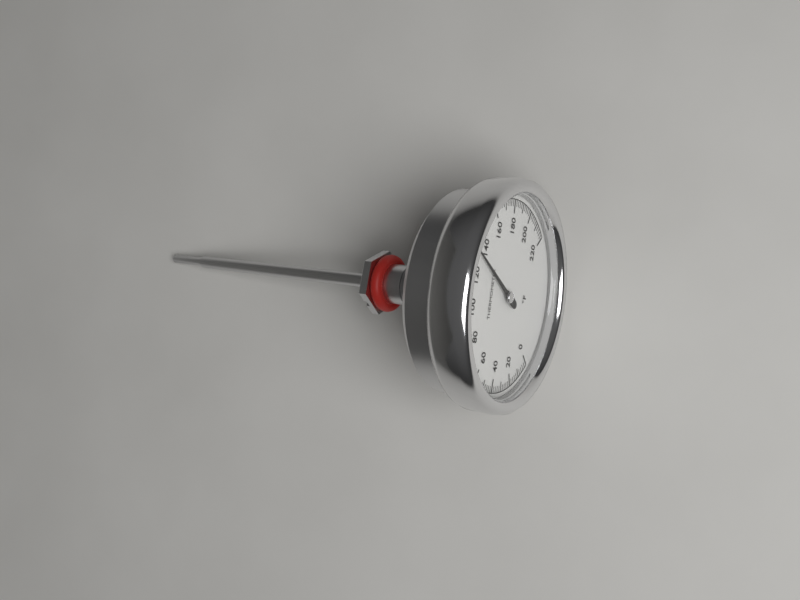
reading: 132 °F
